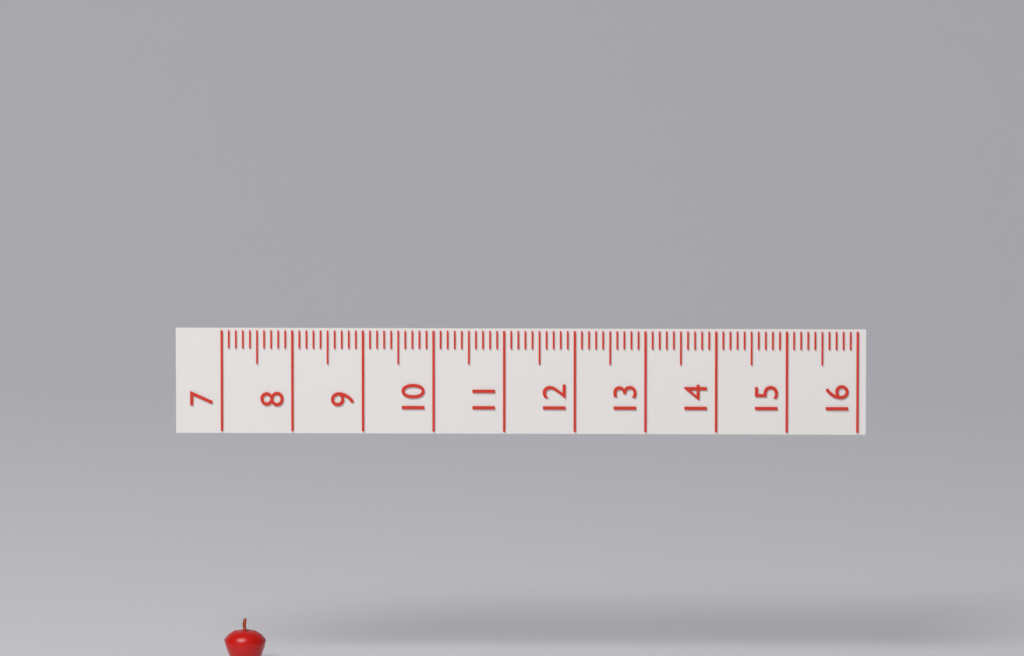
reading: 7.6 (no unit)
